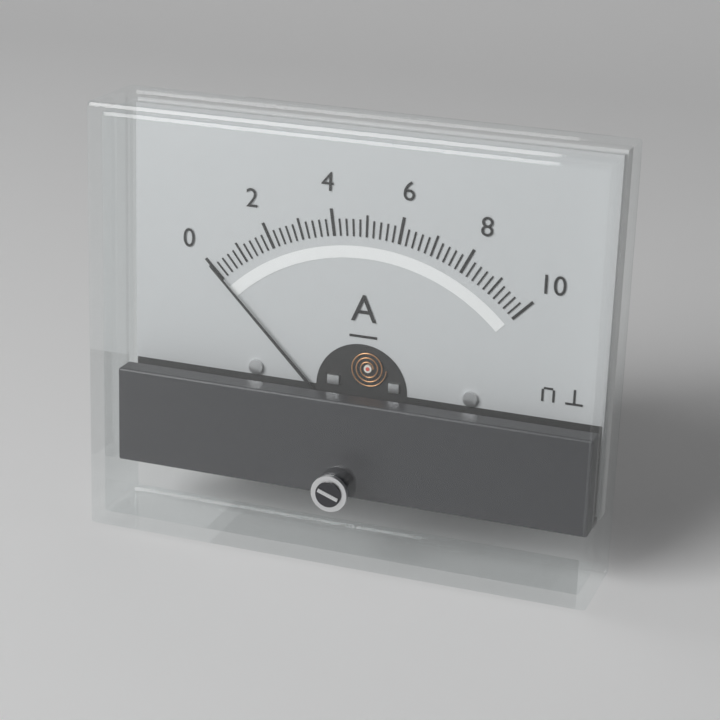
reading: 0.0 A
